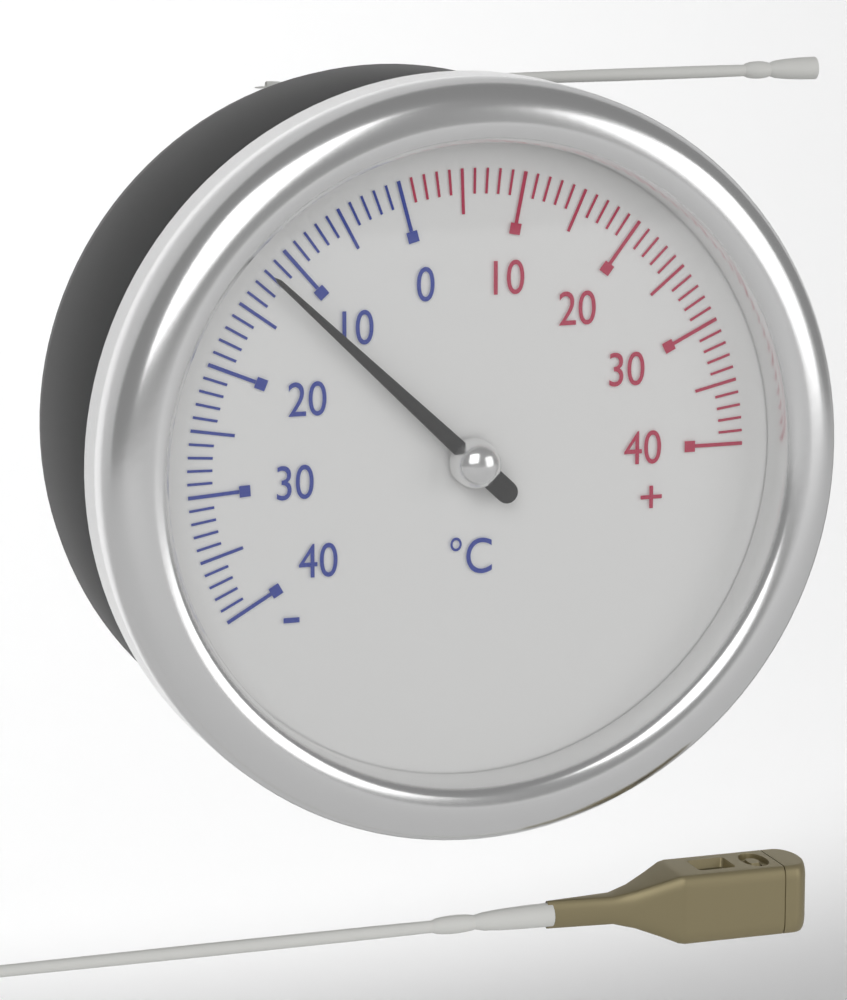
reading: -12 °C
